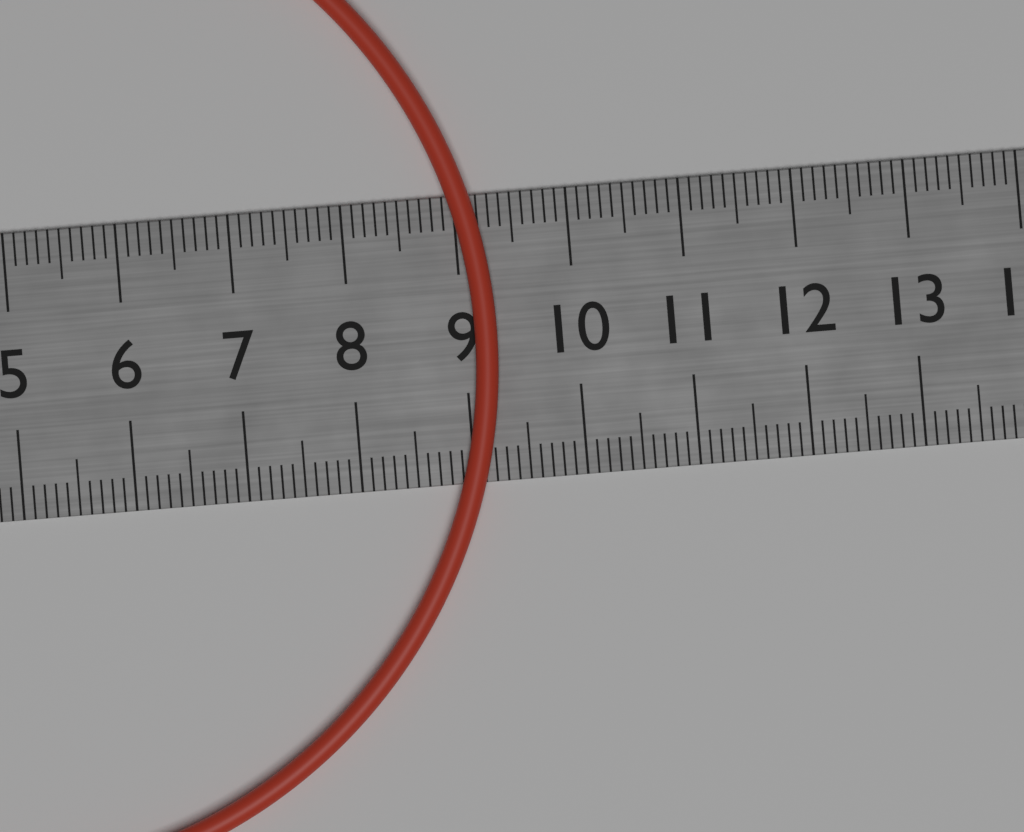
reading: 9.3 cm
